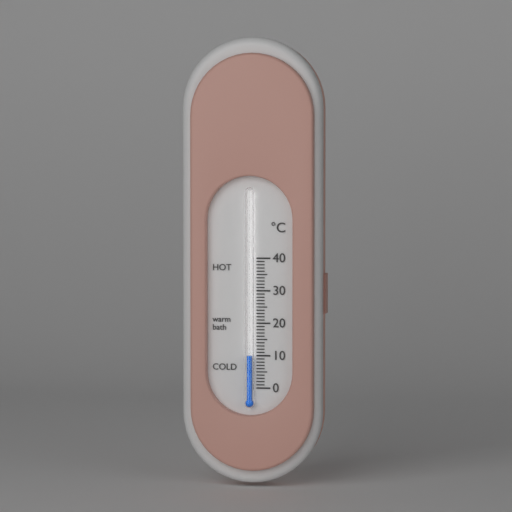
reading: 10 °C
